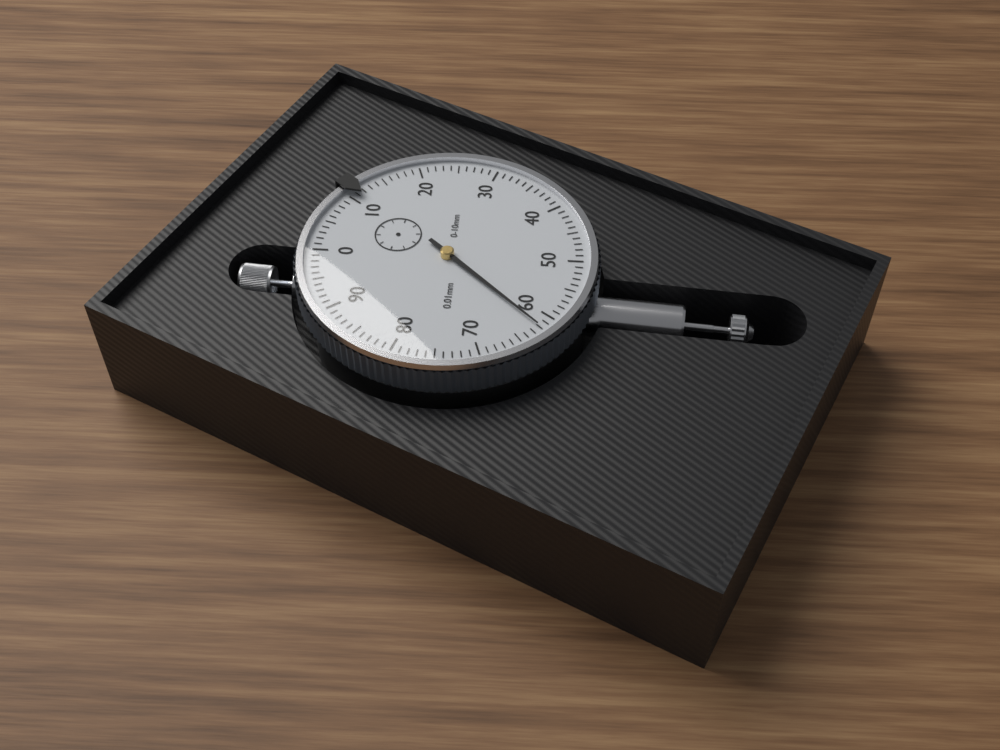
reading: 0.62 mm
